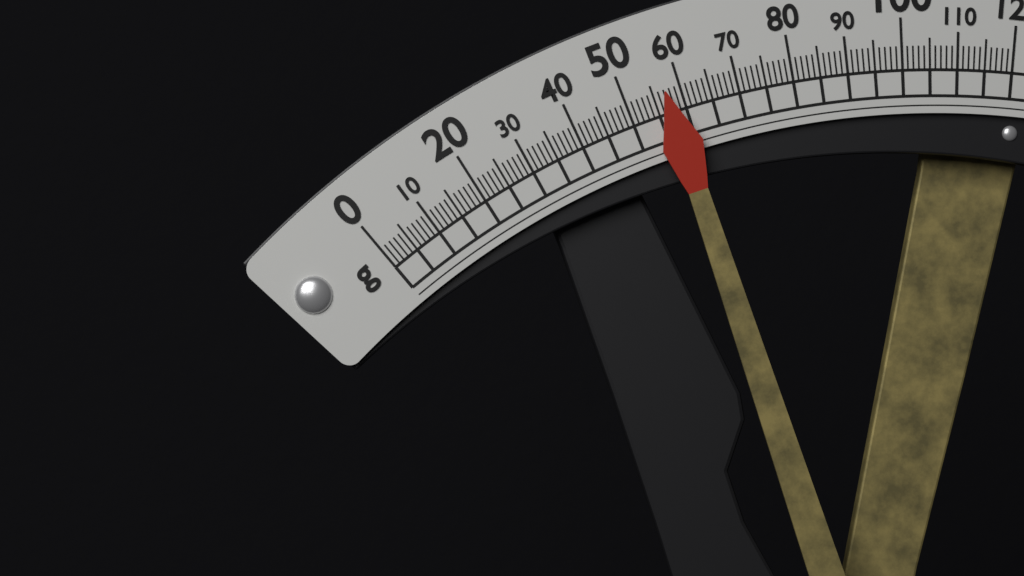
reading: 57 g
